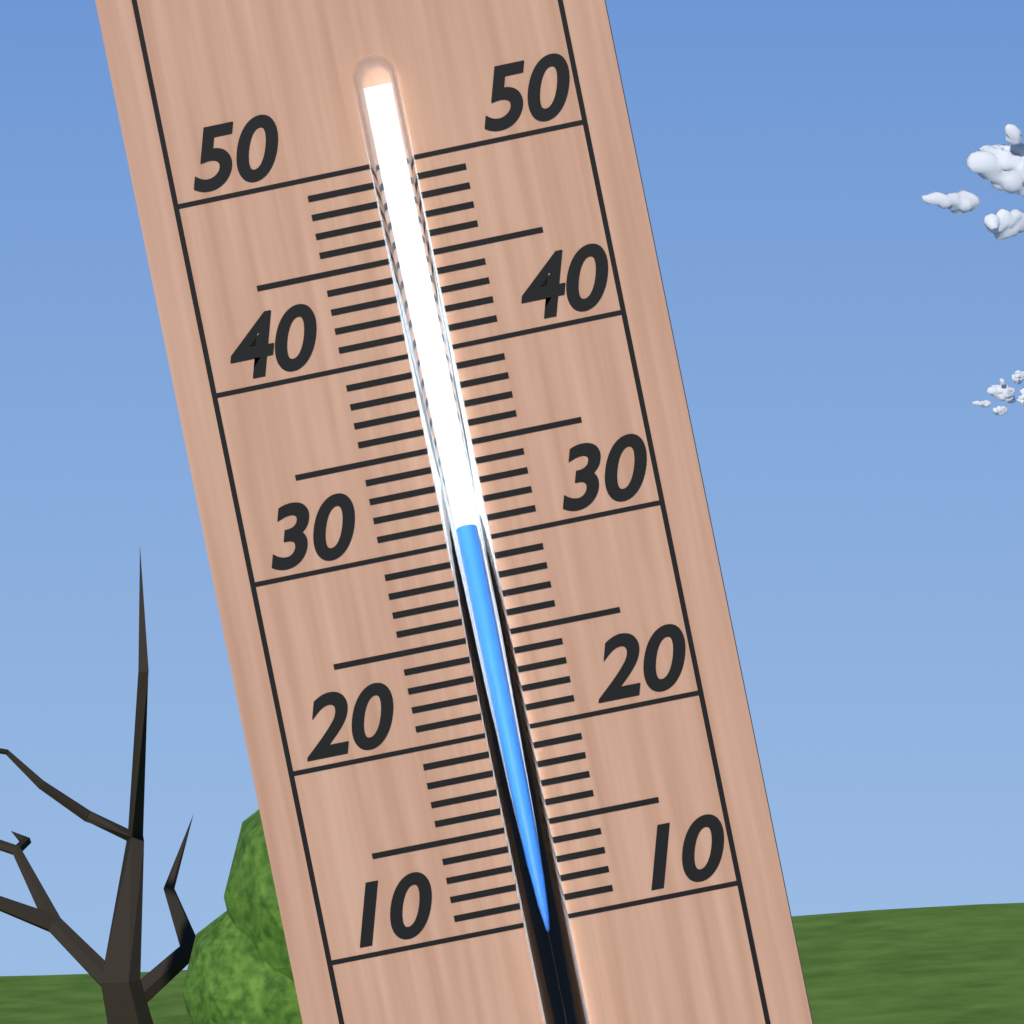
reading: 31 (no unit)
